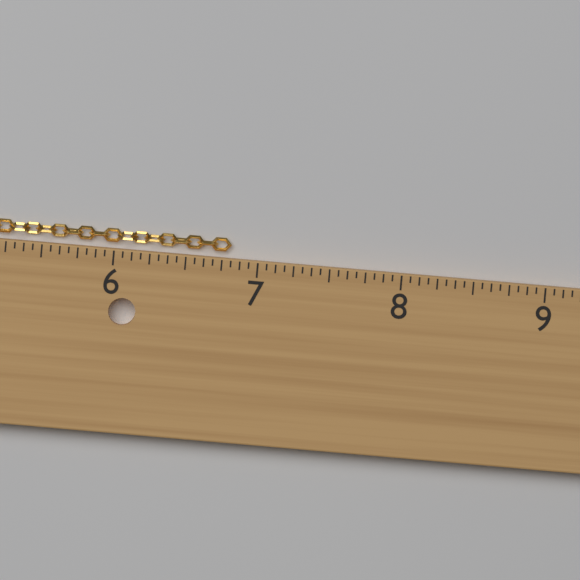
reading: 6.8125 in
